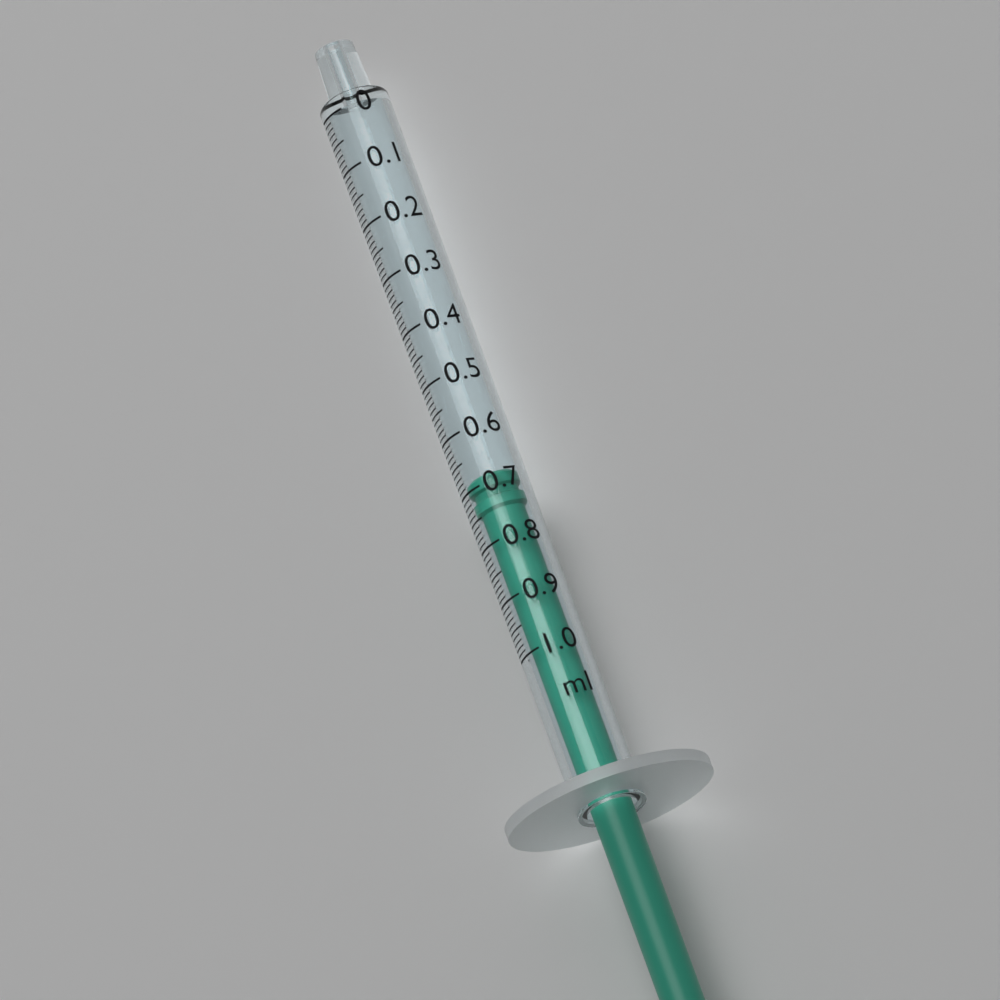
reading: 0.68 ml
